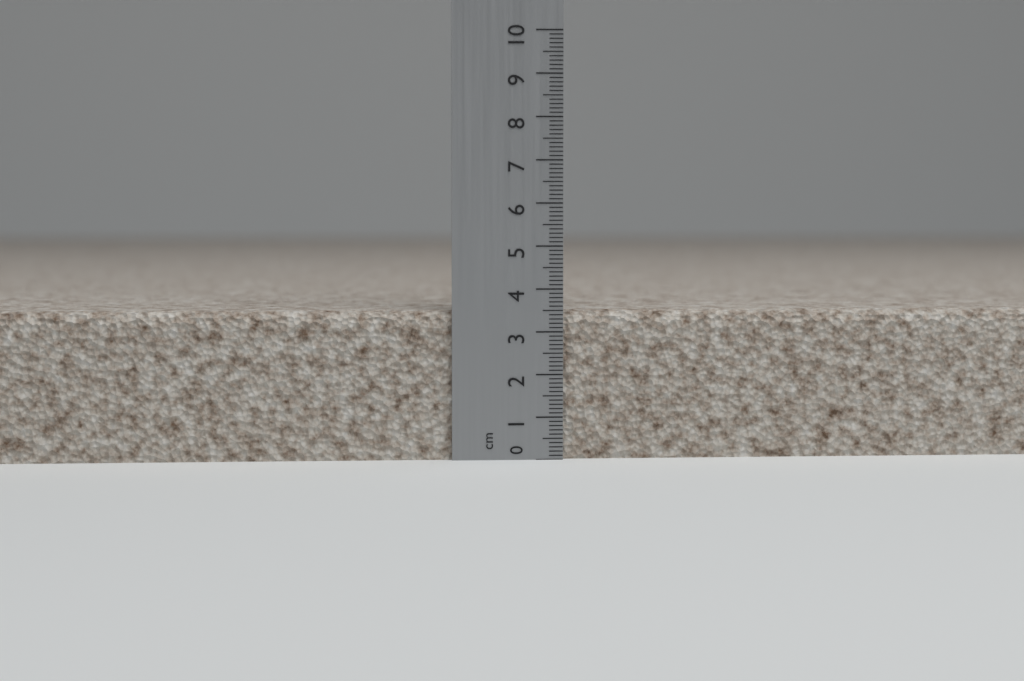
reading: 3.5 cm
